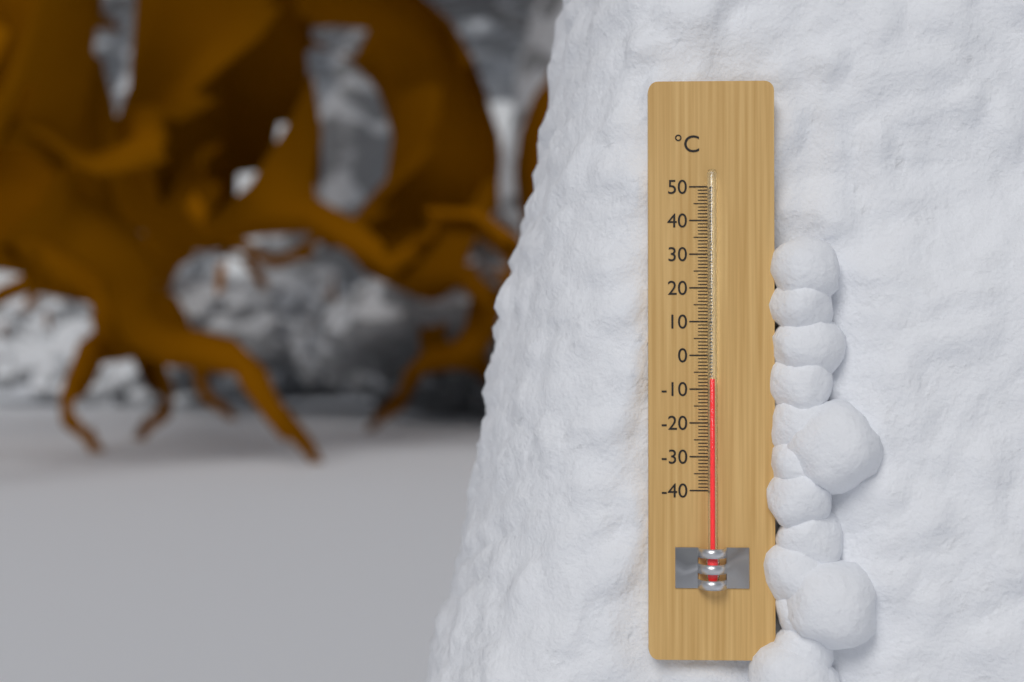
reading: -7 °C
